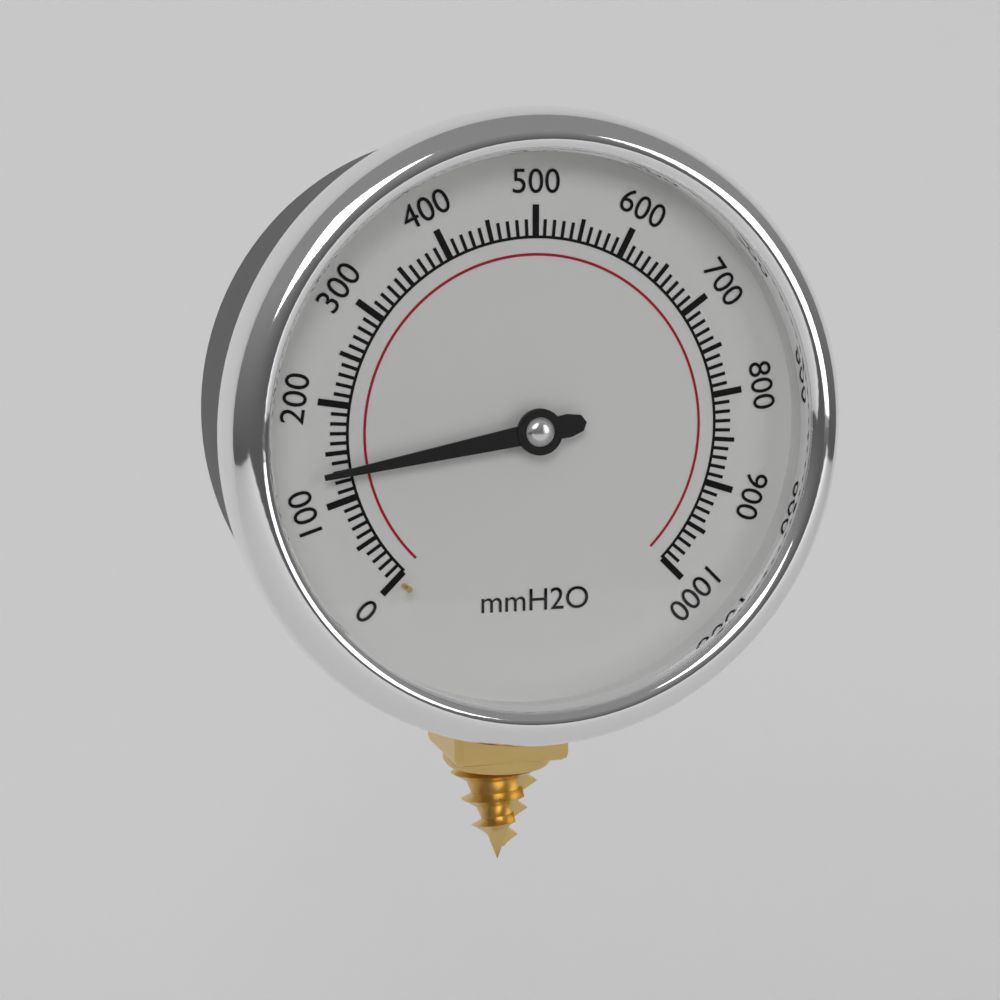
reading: 130 mmH2O
